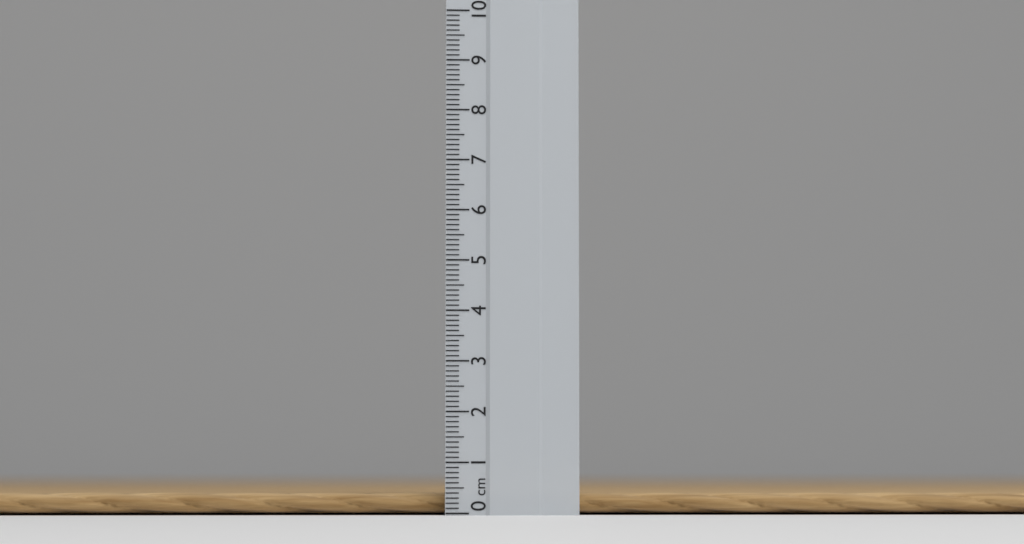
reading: 0.4 cm
